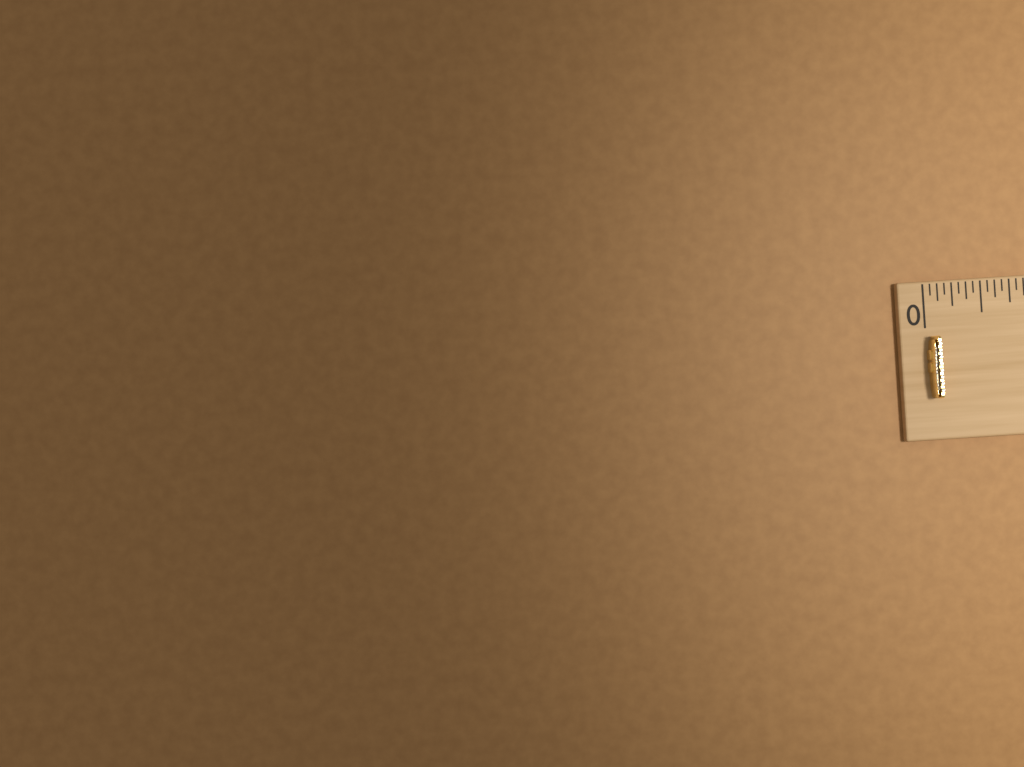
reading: 0.0625 (no unit)
